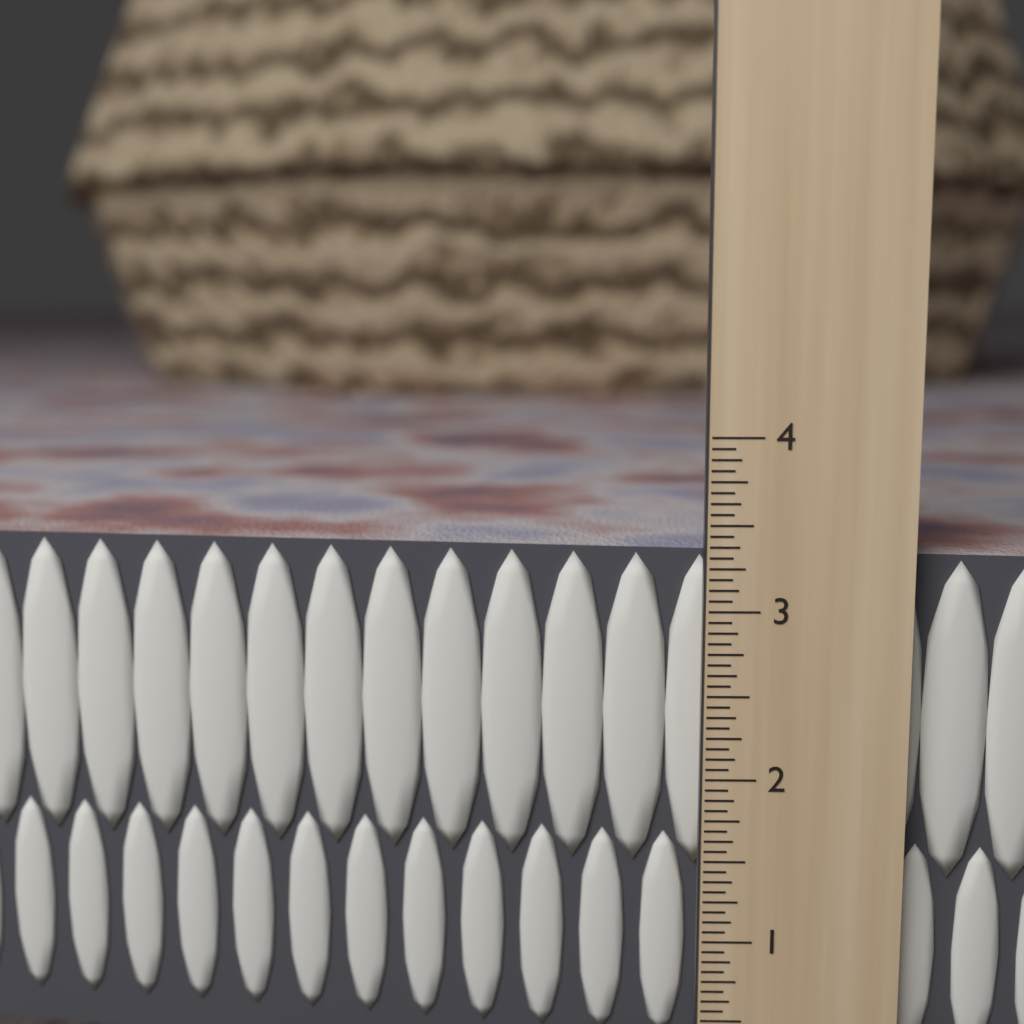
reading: 3.3125 in
